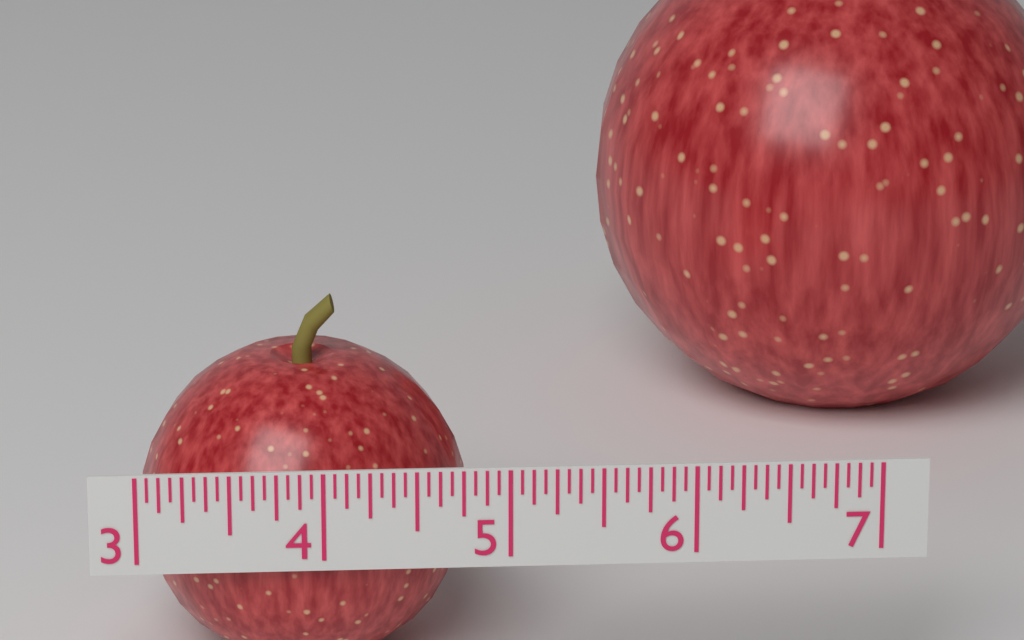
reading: 4.8125 (no unit)
